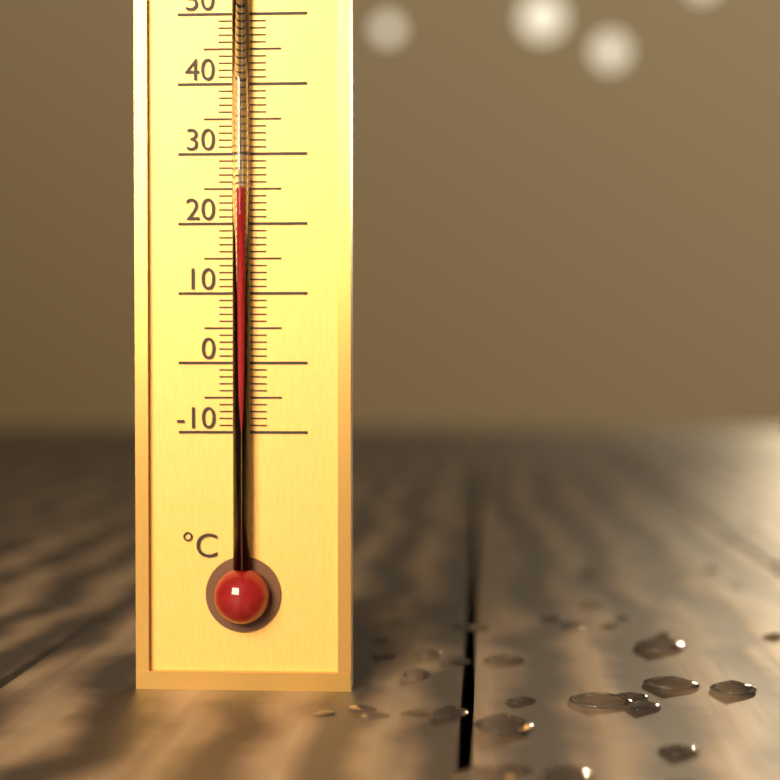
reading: 25 °C
